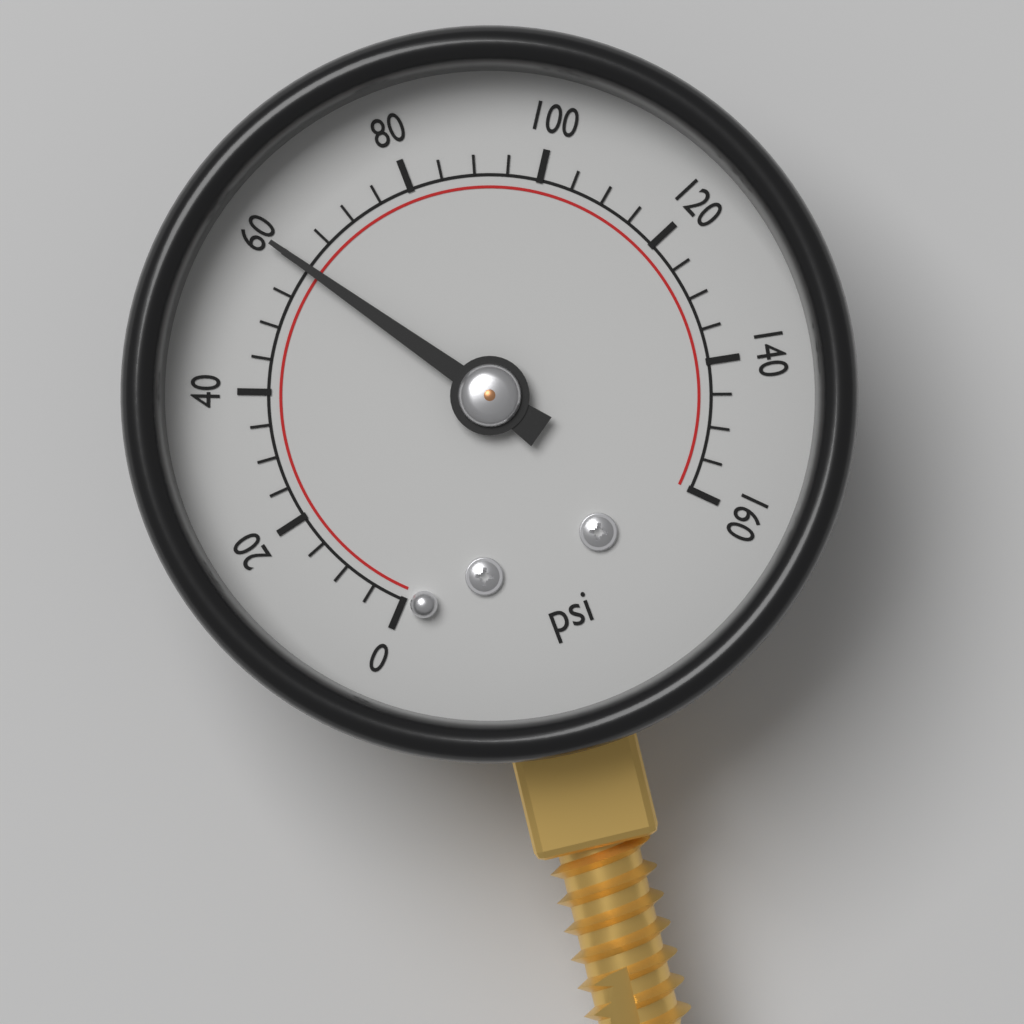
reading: 60 psi
